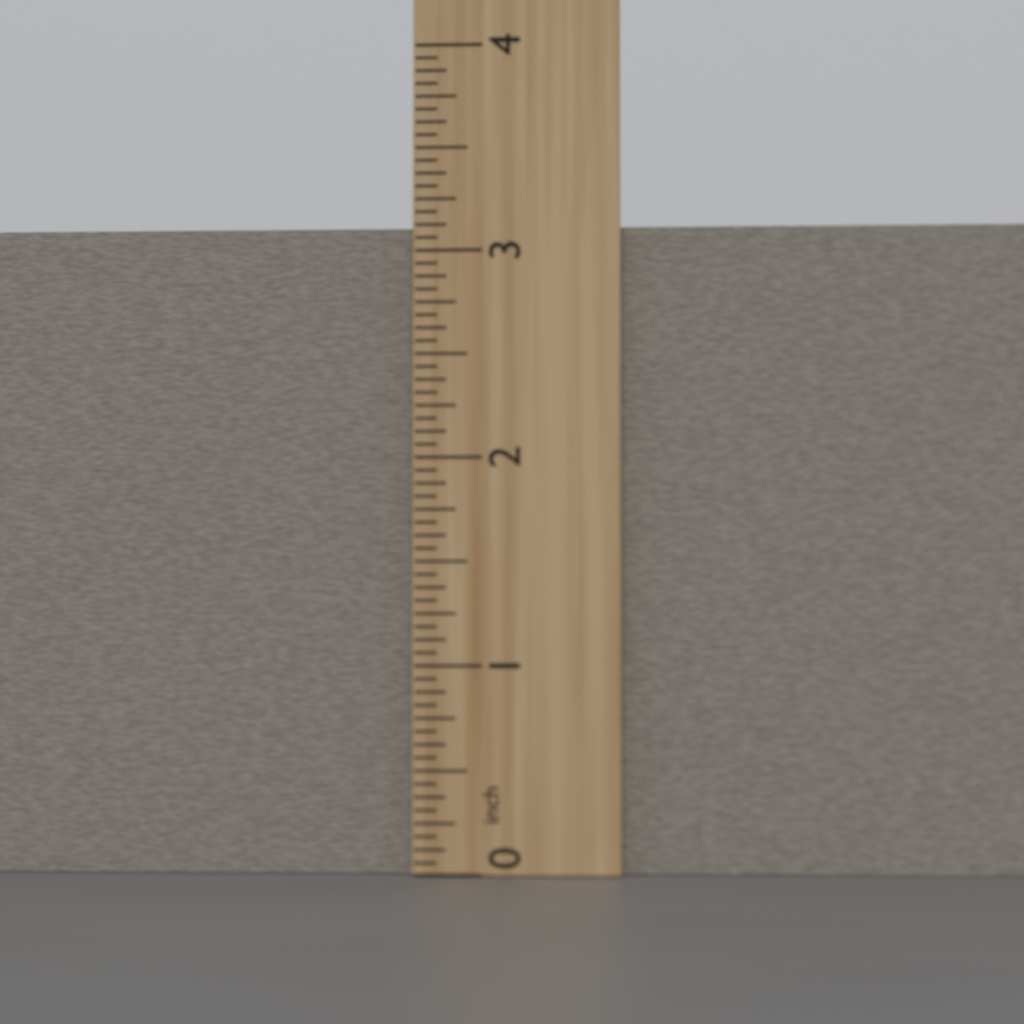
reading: 3.1250 inch
